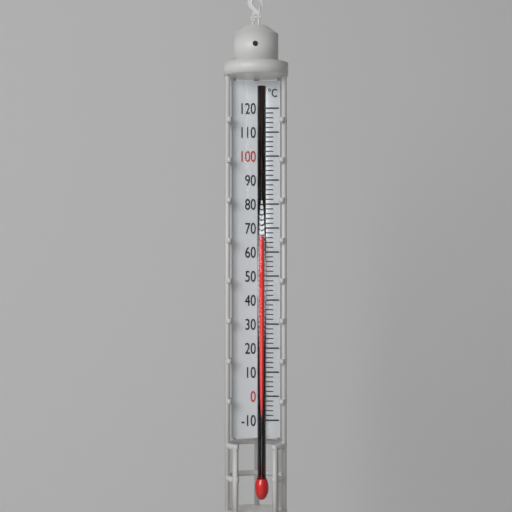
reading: 66 °C
